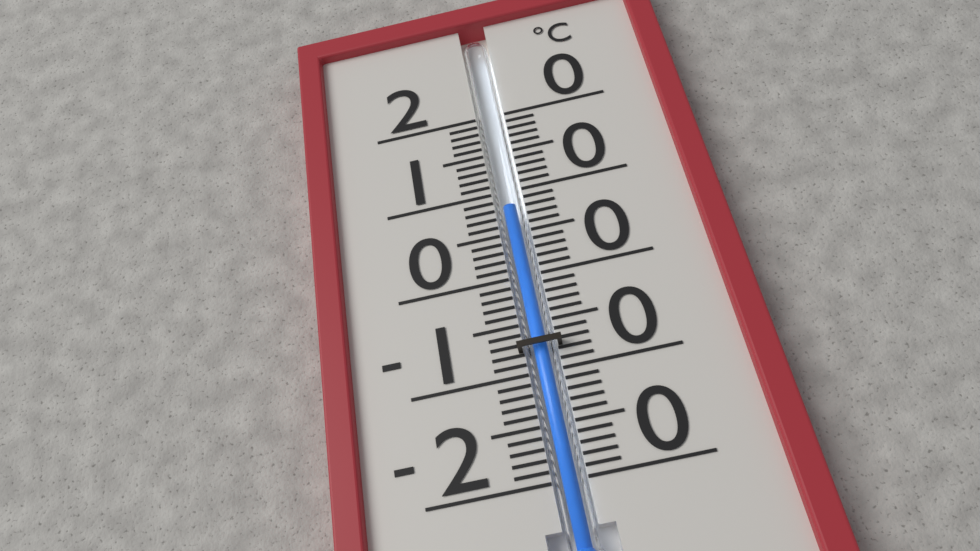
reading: 8 °C
